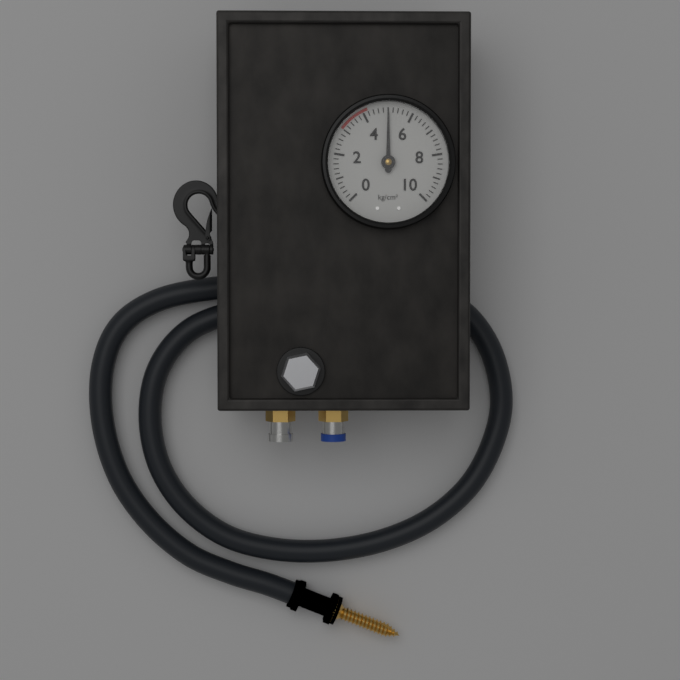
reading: 5.0 kg/cm²
